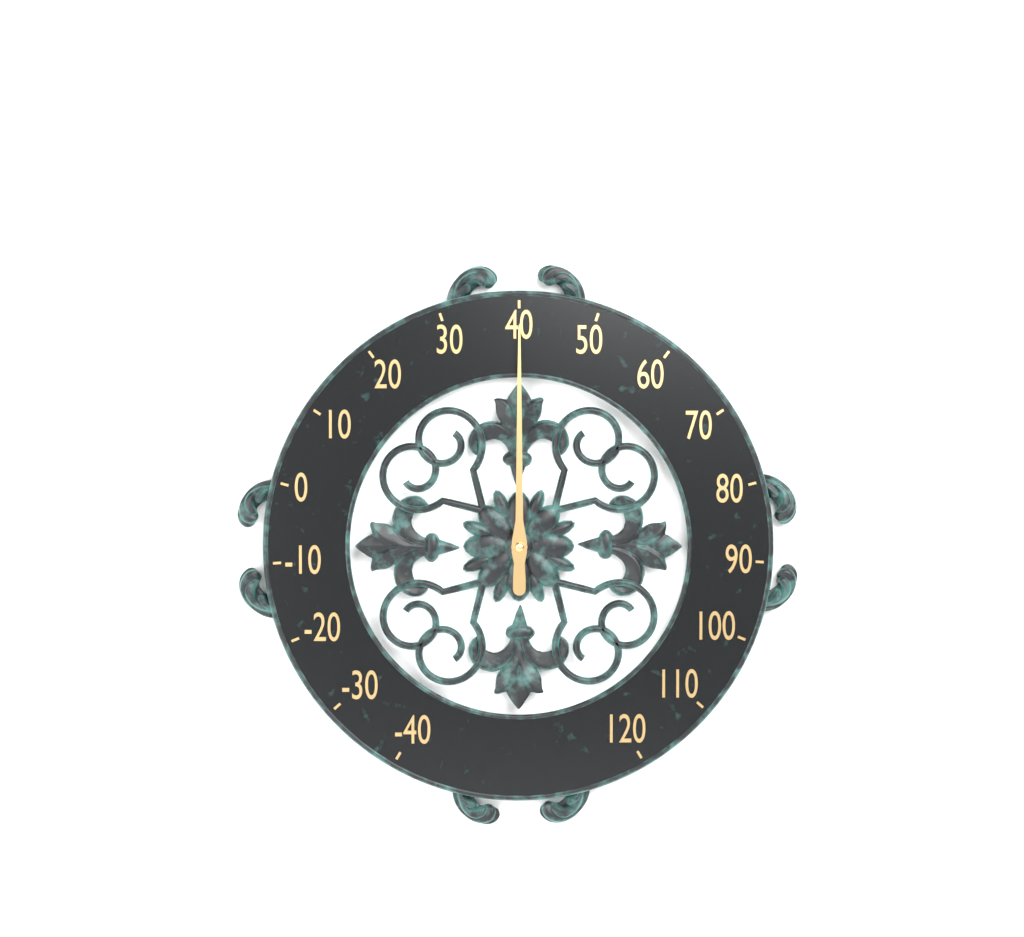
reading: 40 (no unit)
